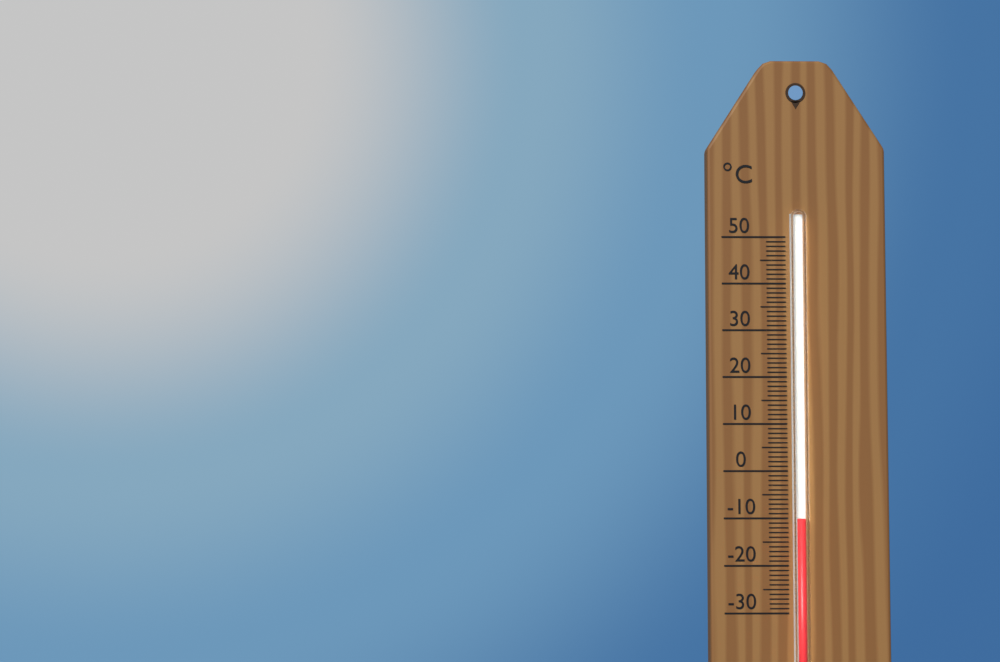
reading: -10 °C
